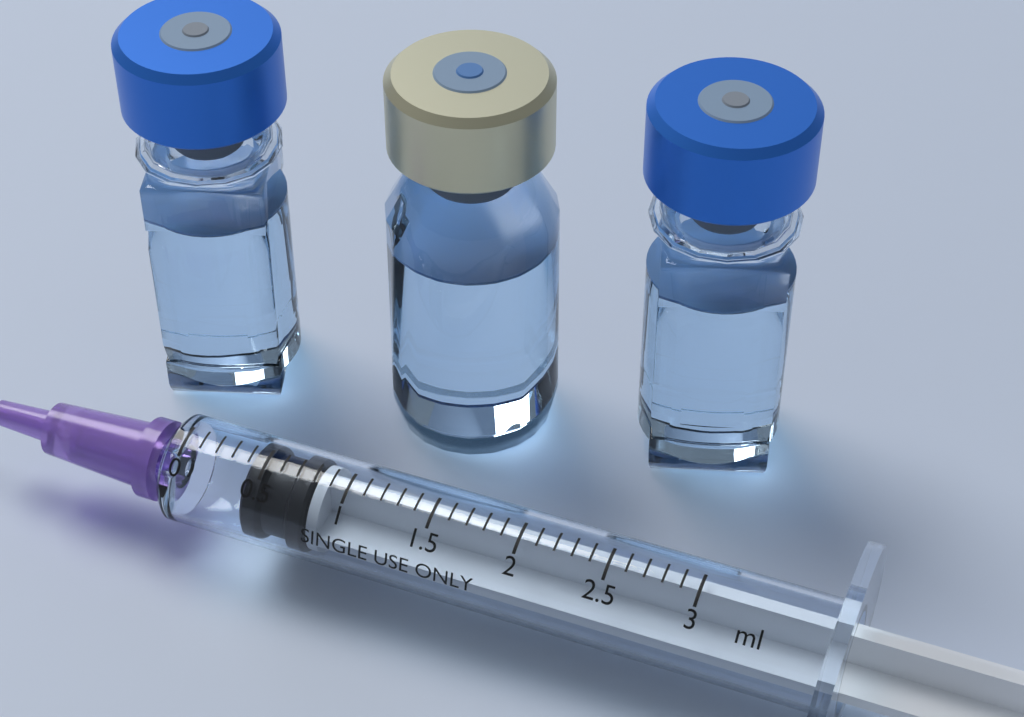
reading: 0.4 ml
